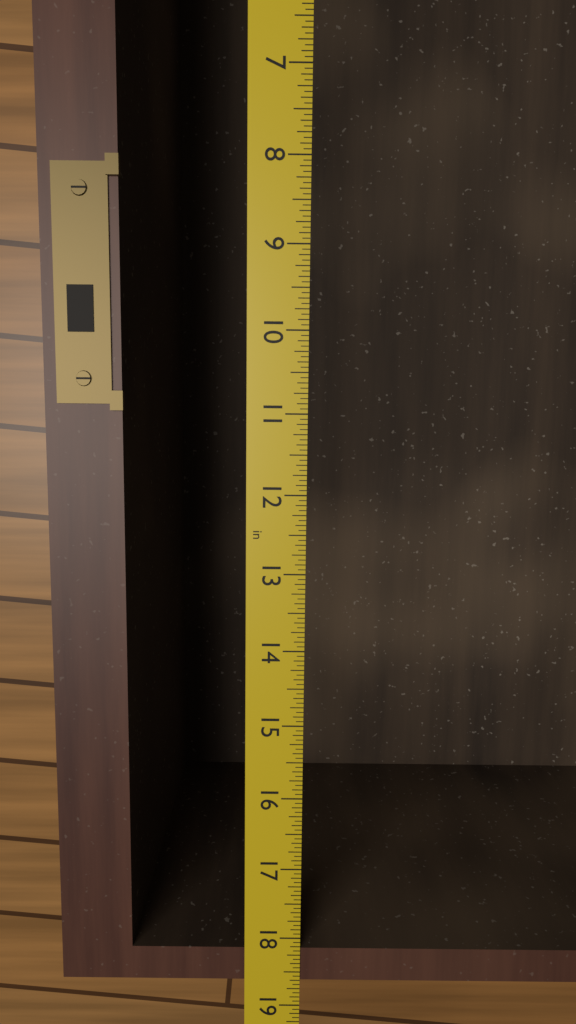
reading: 18.6250 in
